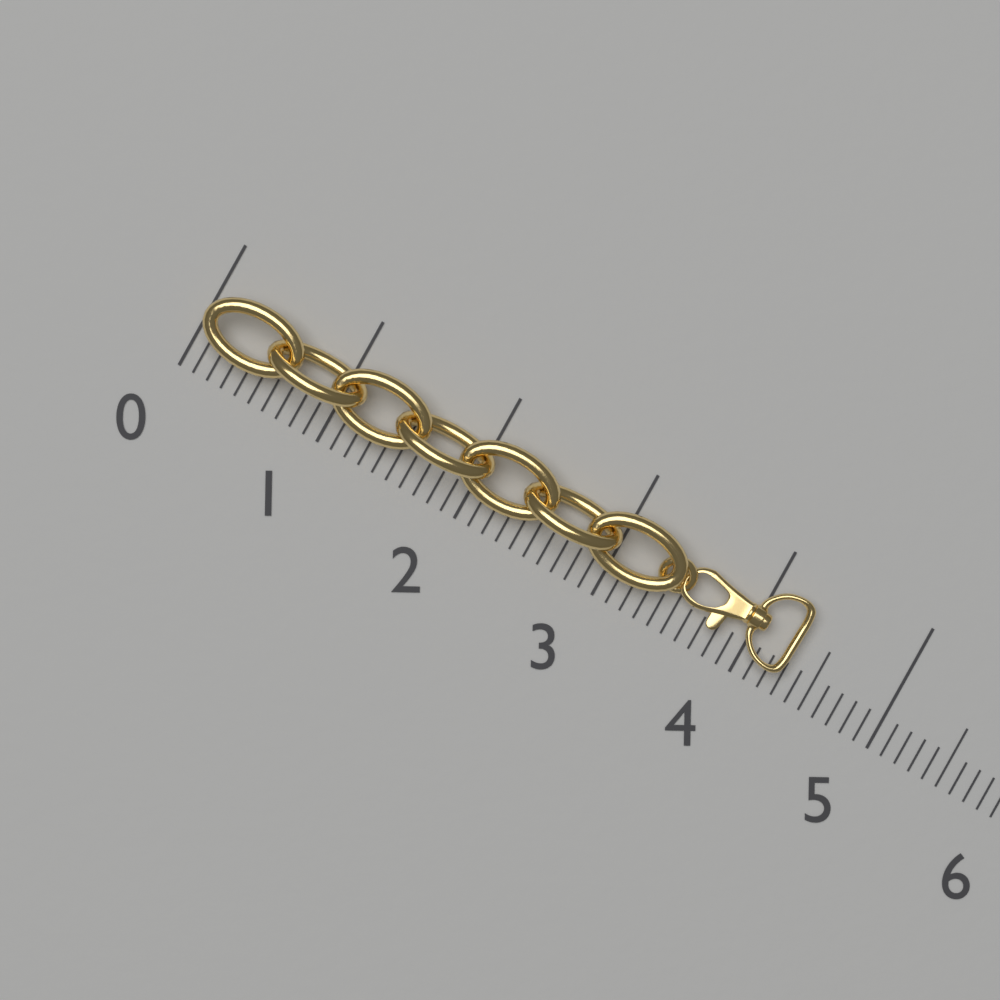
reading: 4.3 (no unit)
